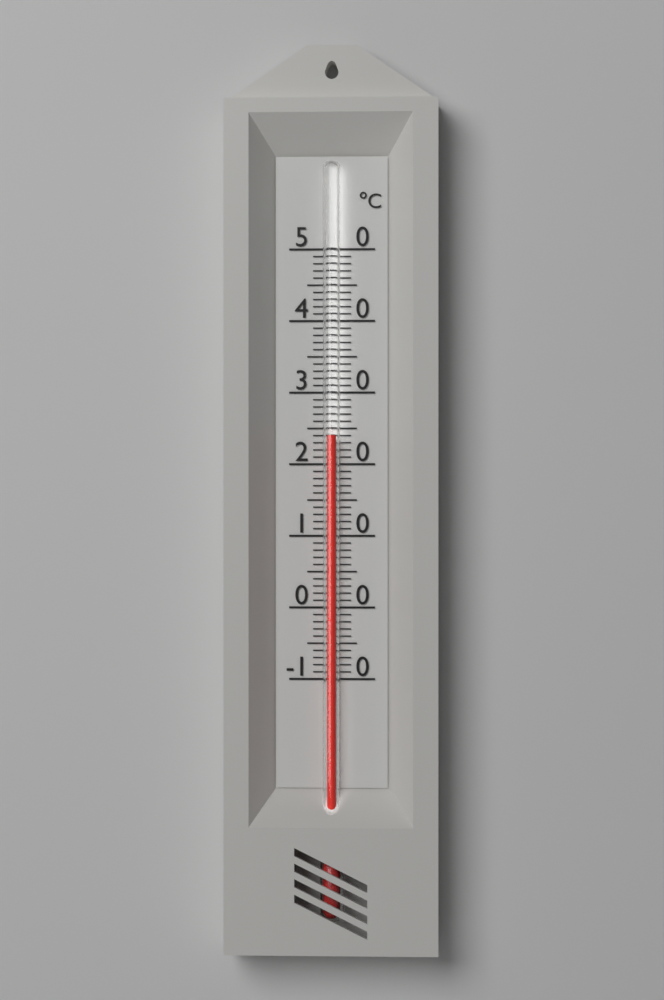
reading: 24 °C
